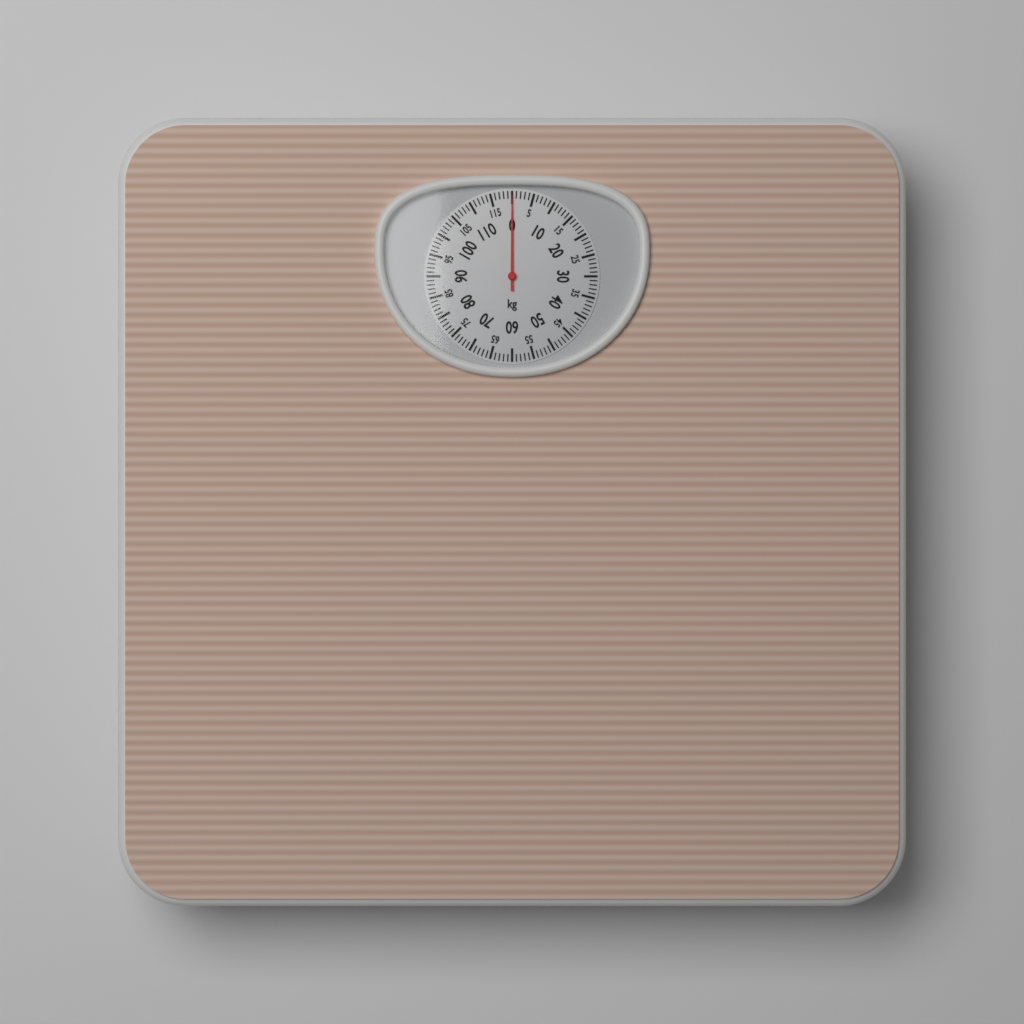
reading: 0 kg
